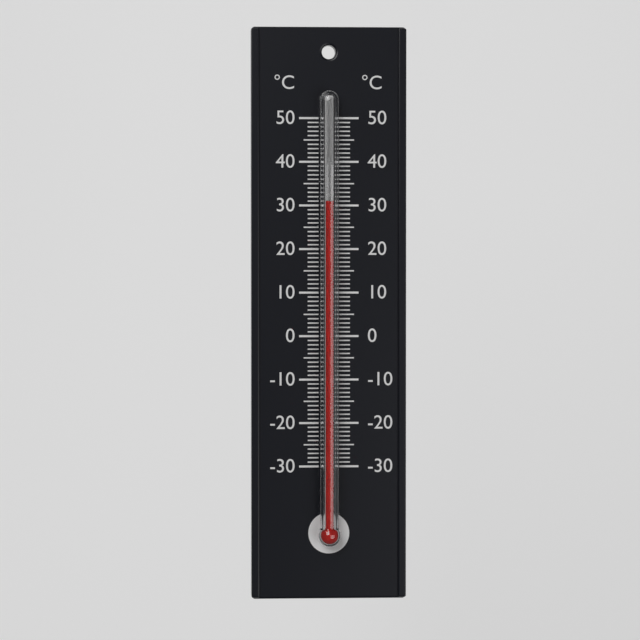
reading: 31 °C
